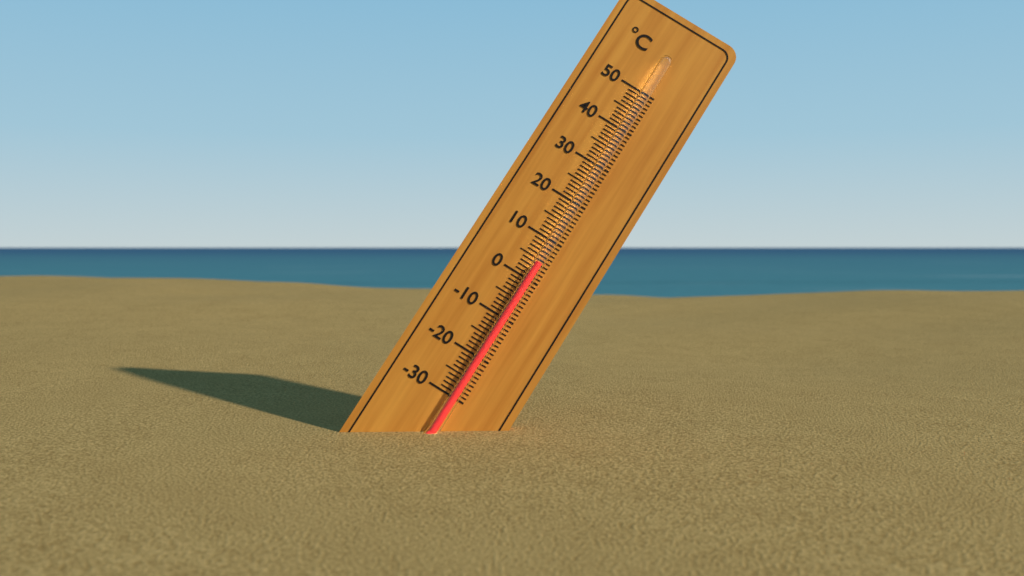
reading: 4 °C
